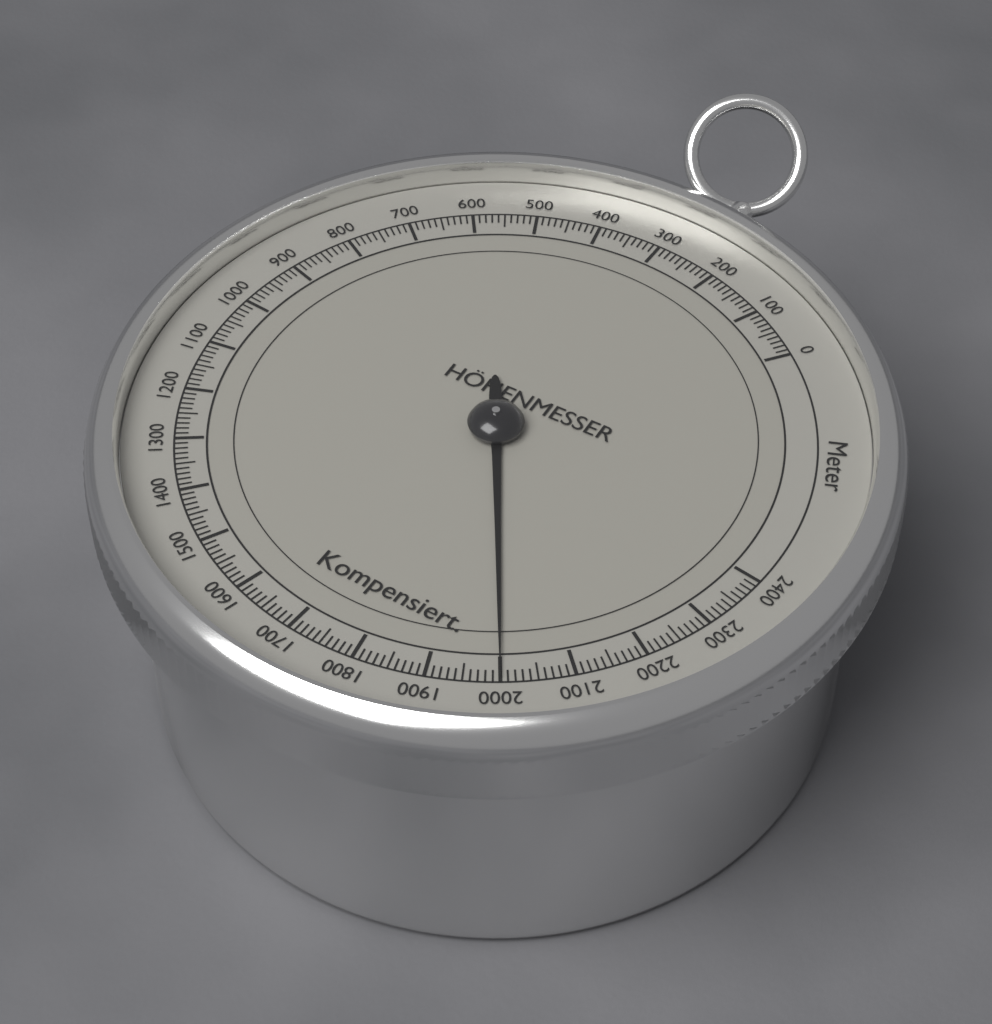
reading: 2000 m
